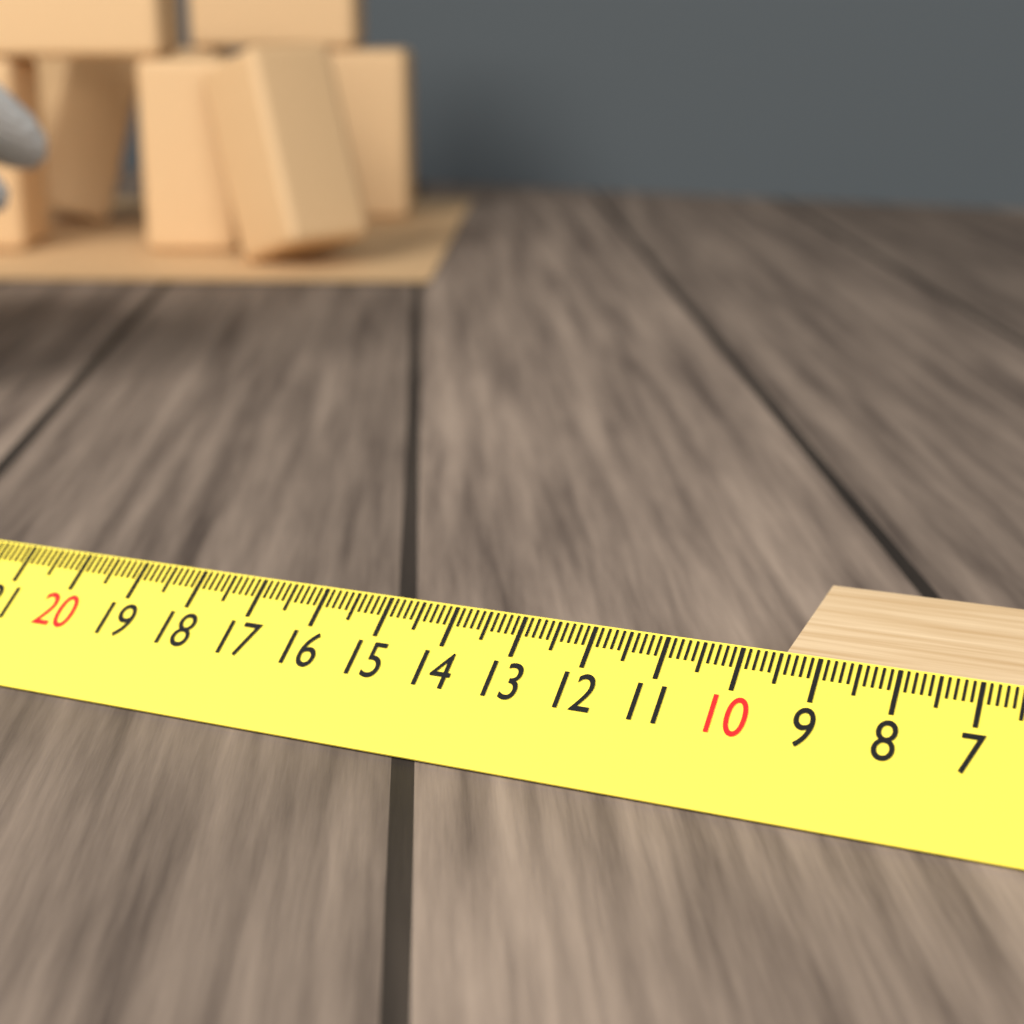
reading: 9.5 cm
